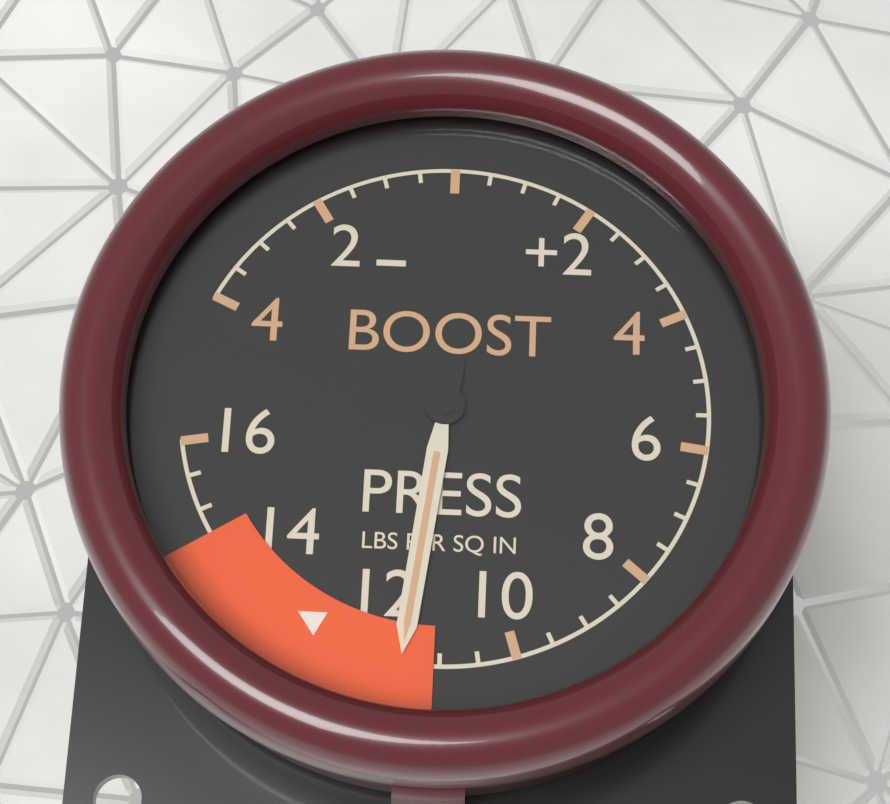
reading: 11.5 psi
